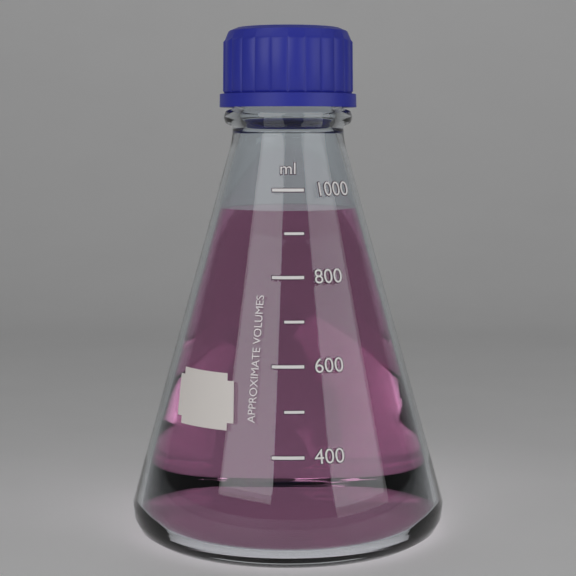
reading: 950 ml
